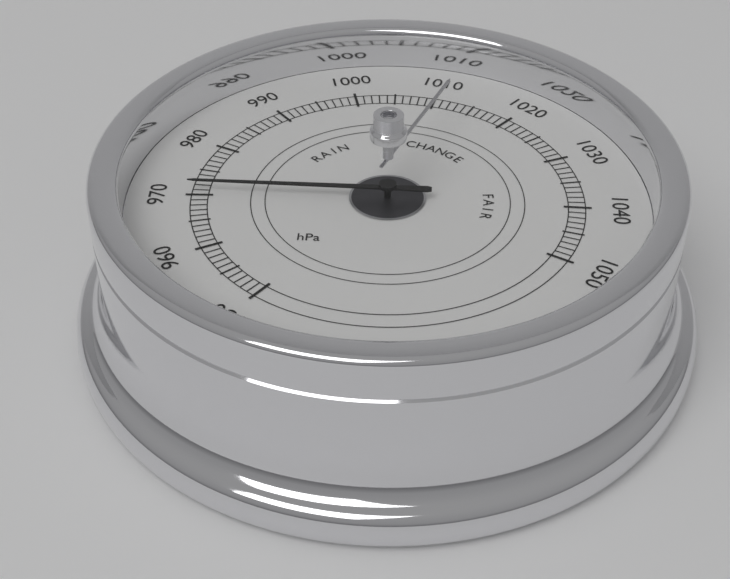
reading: 971 hPa
